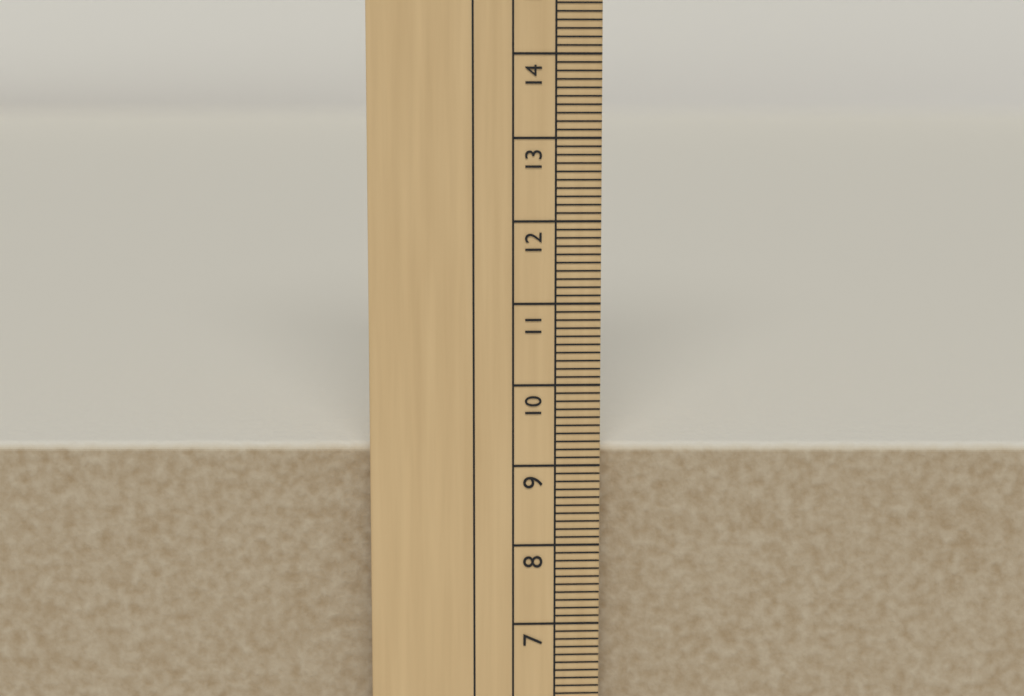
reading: 9.2 cm
